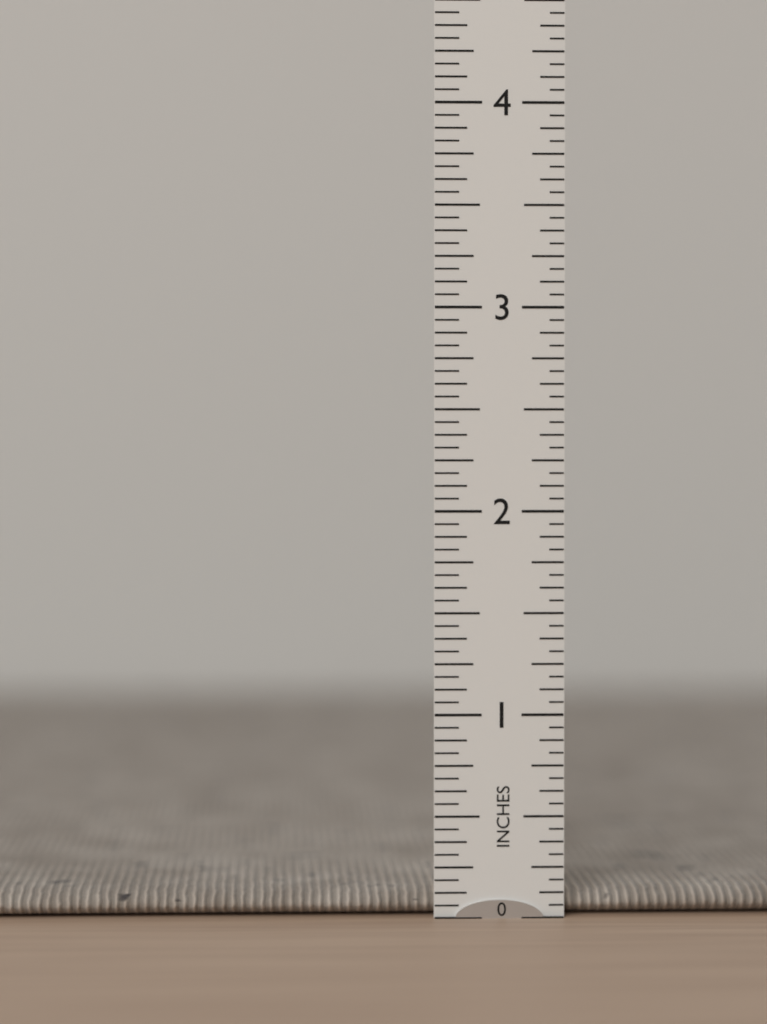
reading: 0.1250 in
